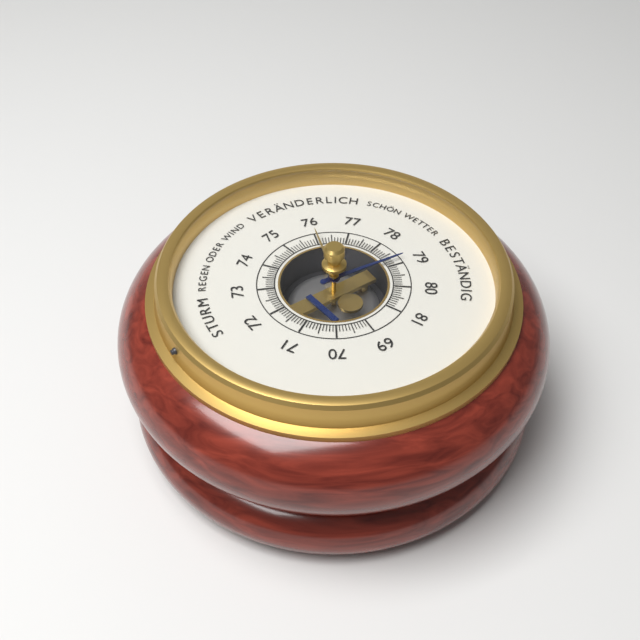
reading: 78.8 (no unit)
